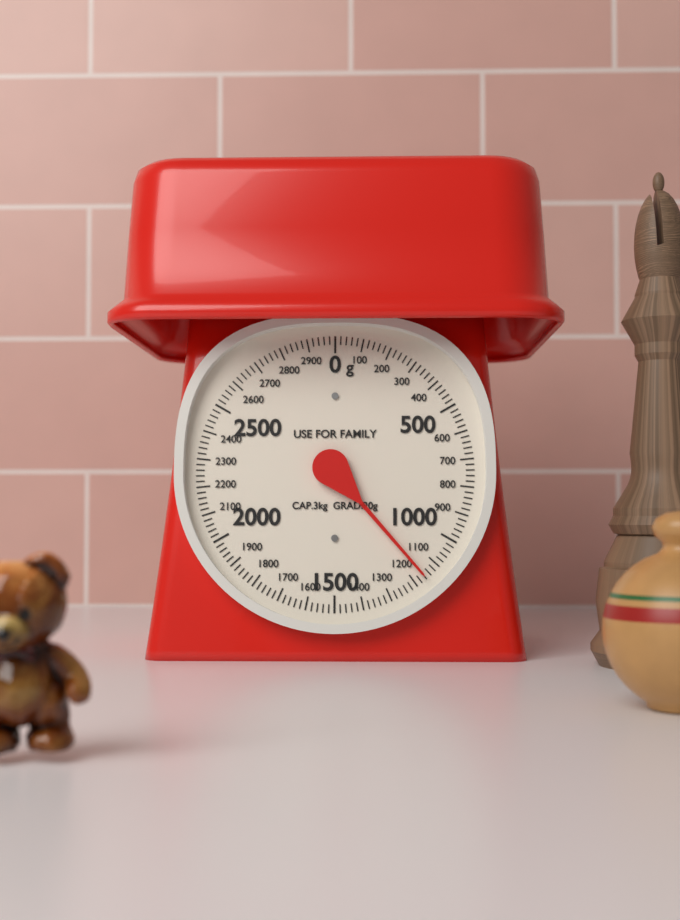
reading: 1160 g
